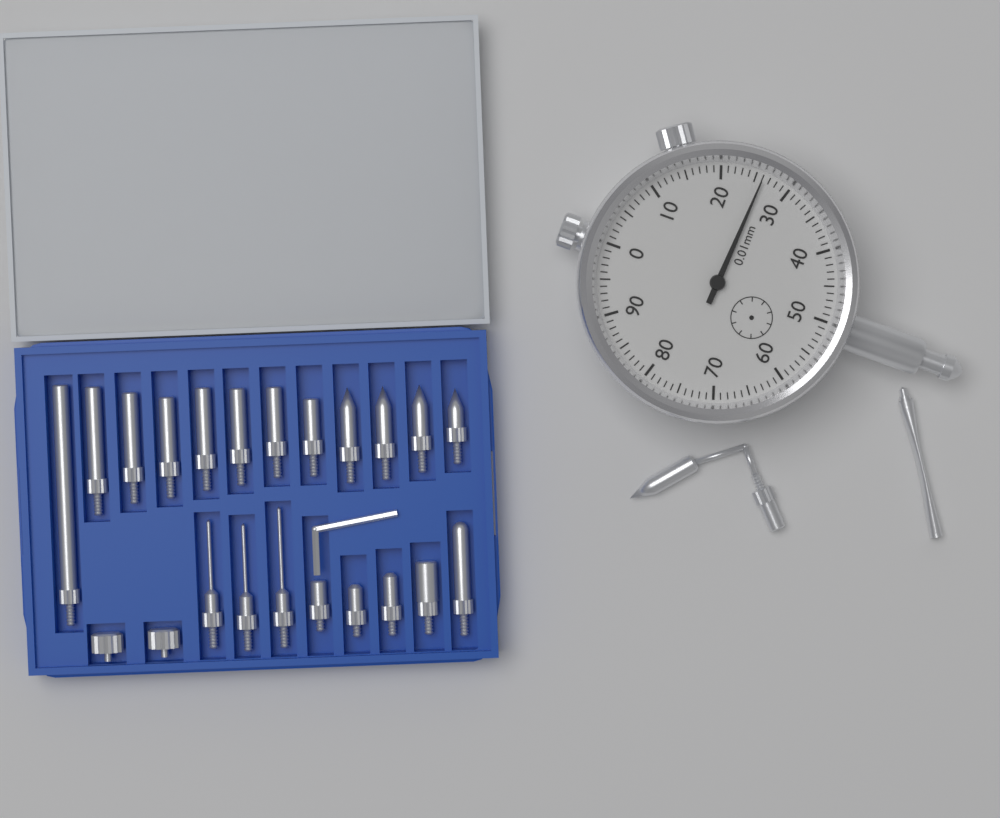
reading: 0.26 mm
